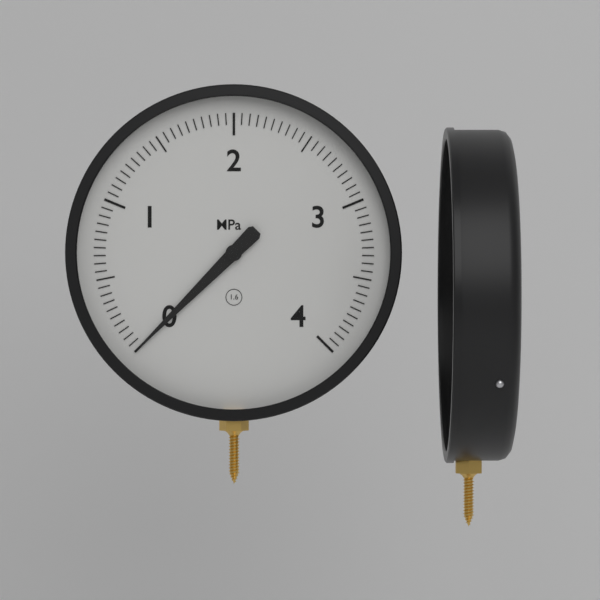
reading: 0.00 MPa
